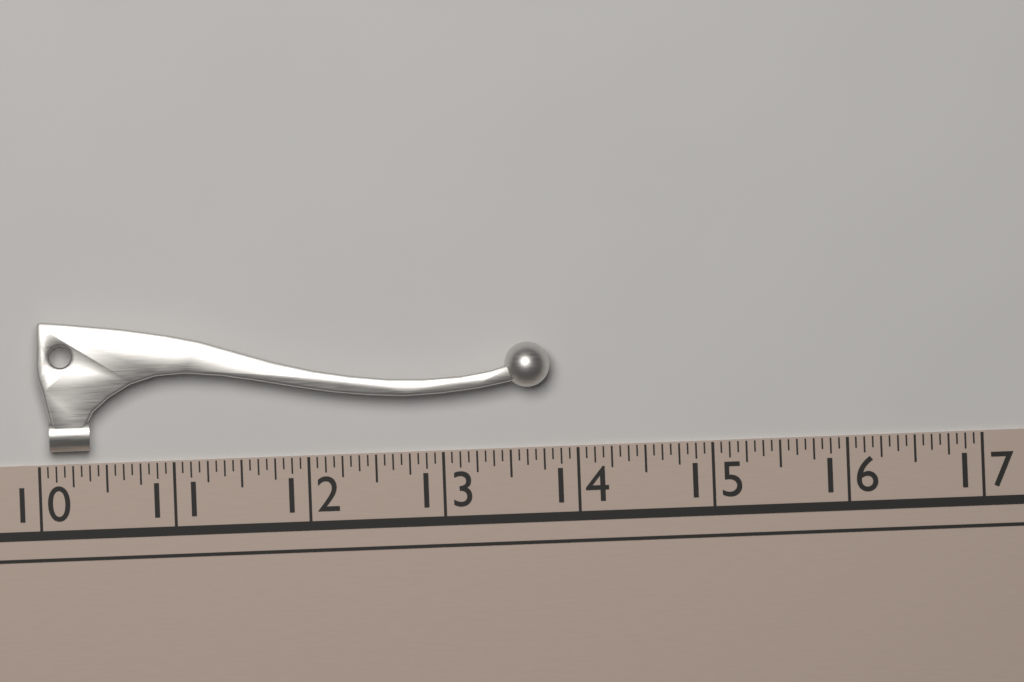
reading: 13.8125 (no unit)
